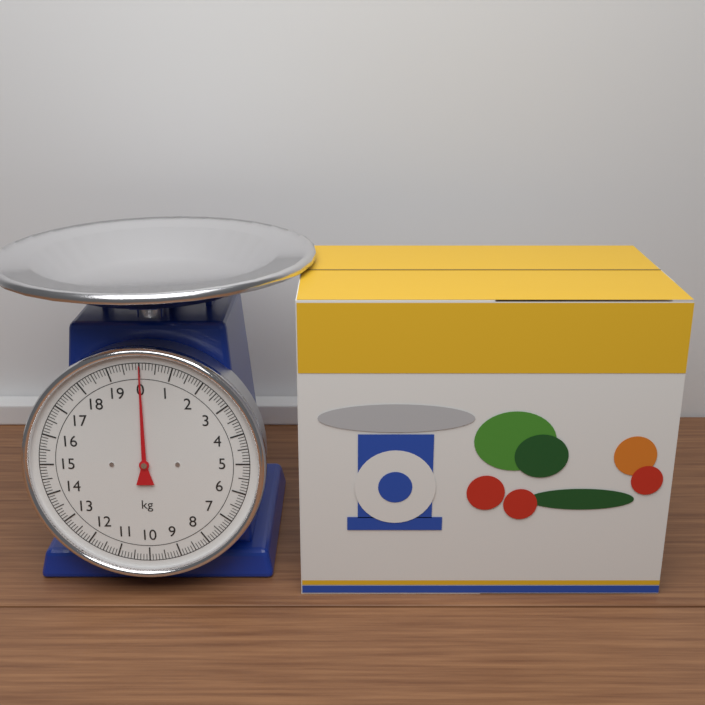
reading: 0.0 kg
